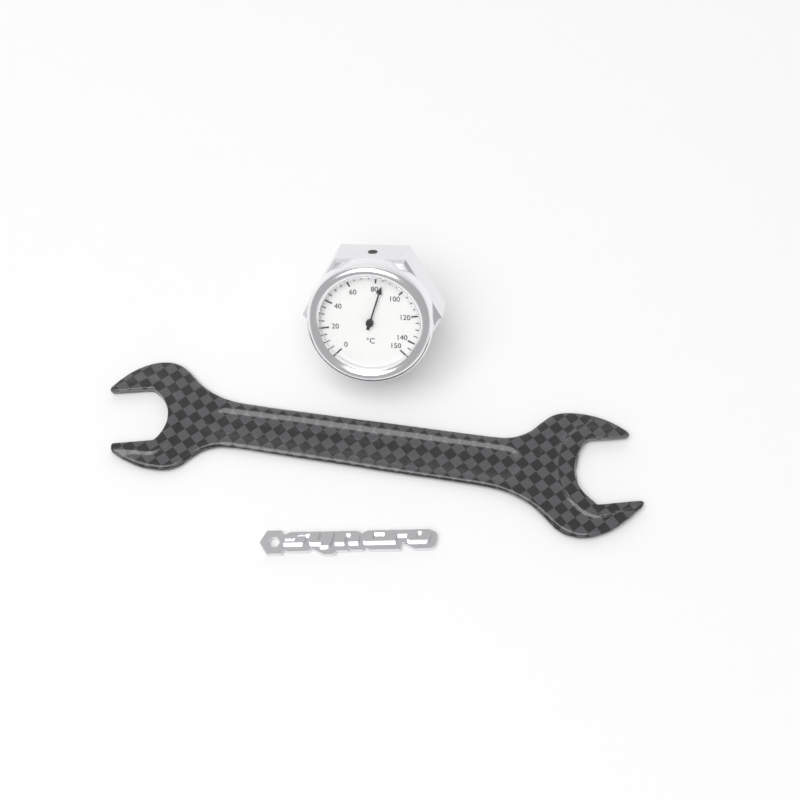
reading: 85 °C
